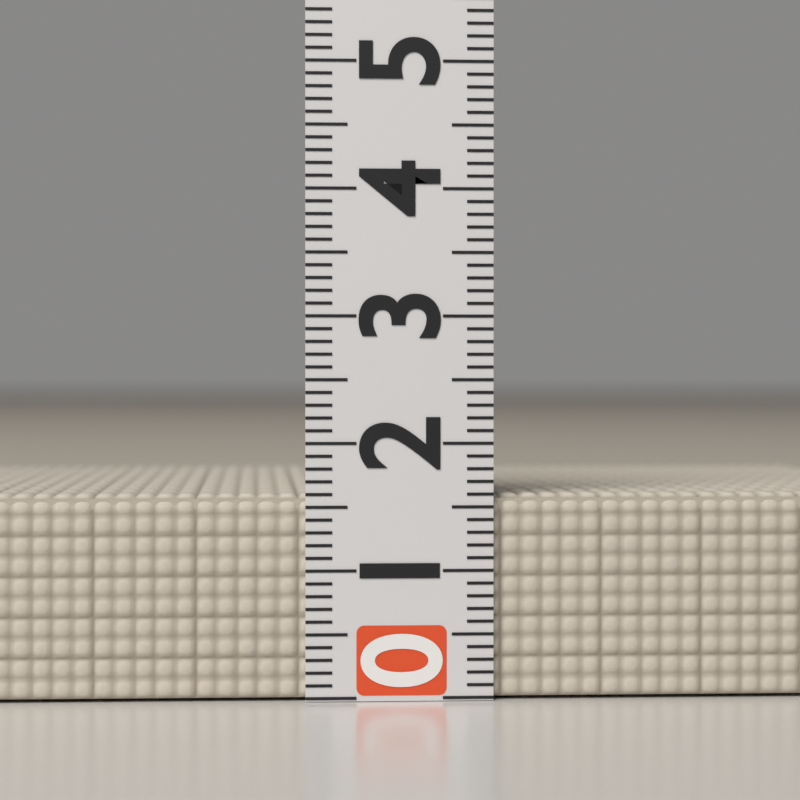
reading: 1.6 (no unit)
